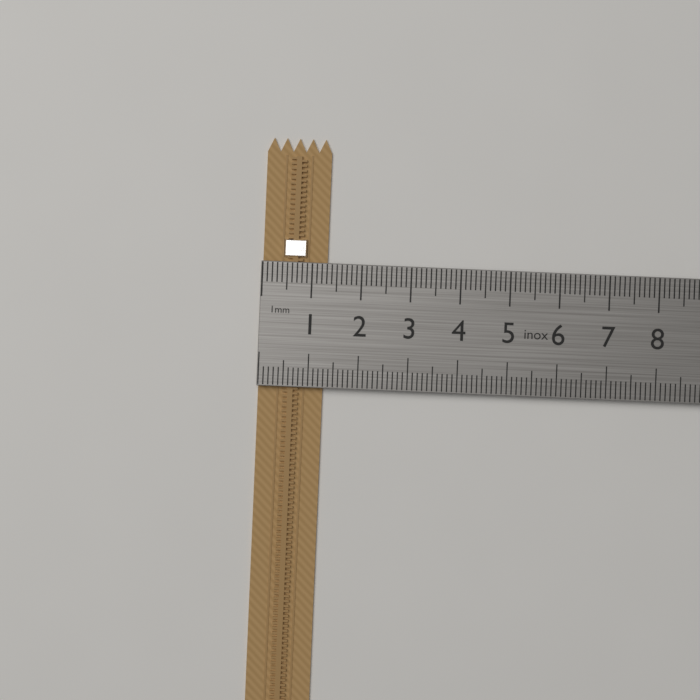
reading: 1.3 cm
